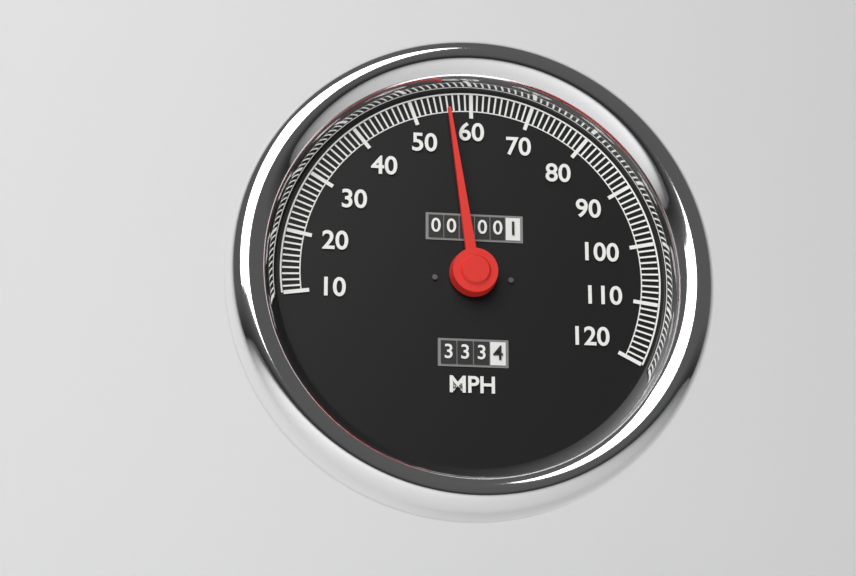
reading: 56 MPH
